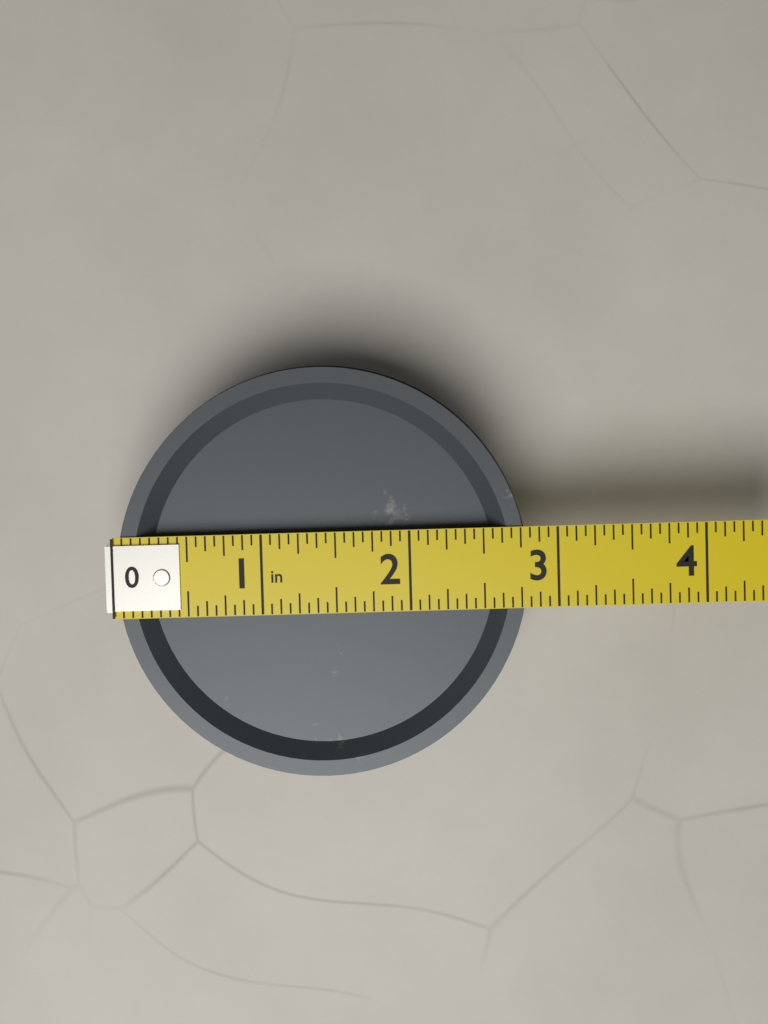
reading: 2.8125 in
